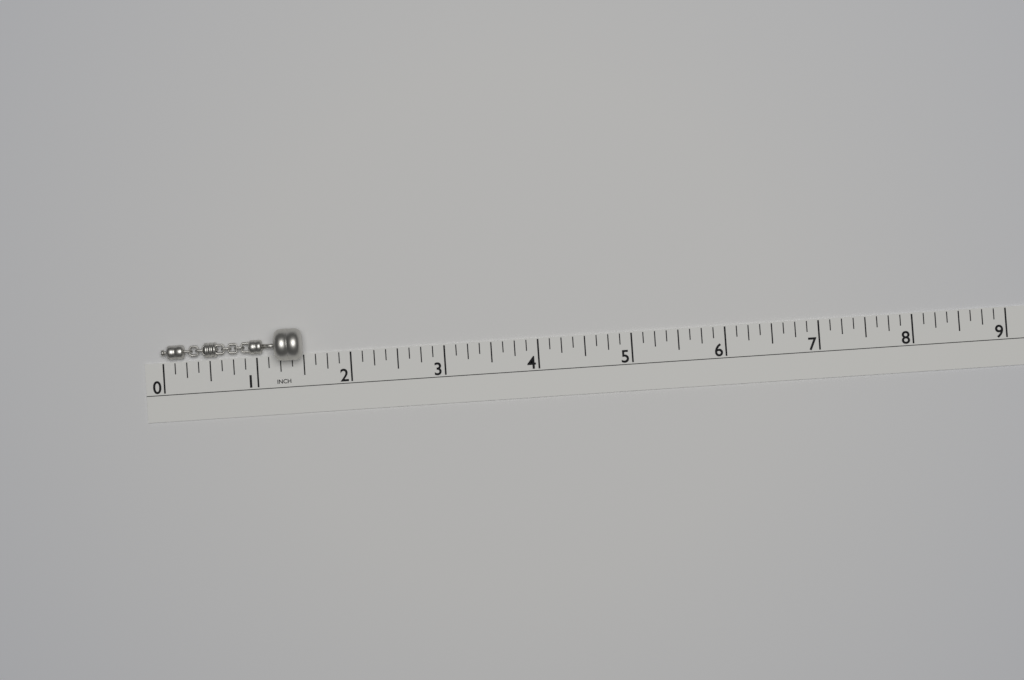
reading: 1.500 in
